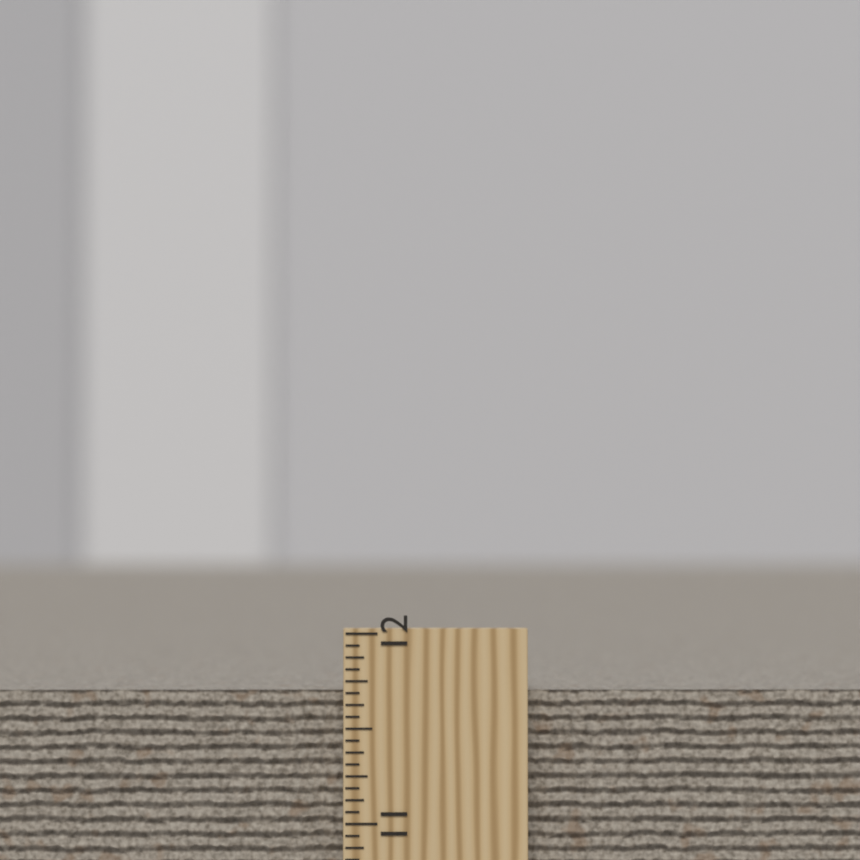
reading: 11.6875 inch
